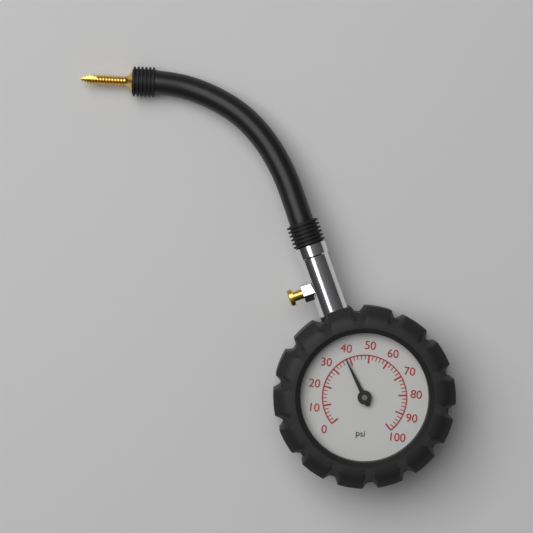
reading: 38 psi
